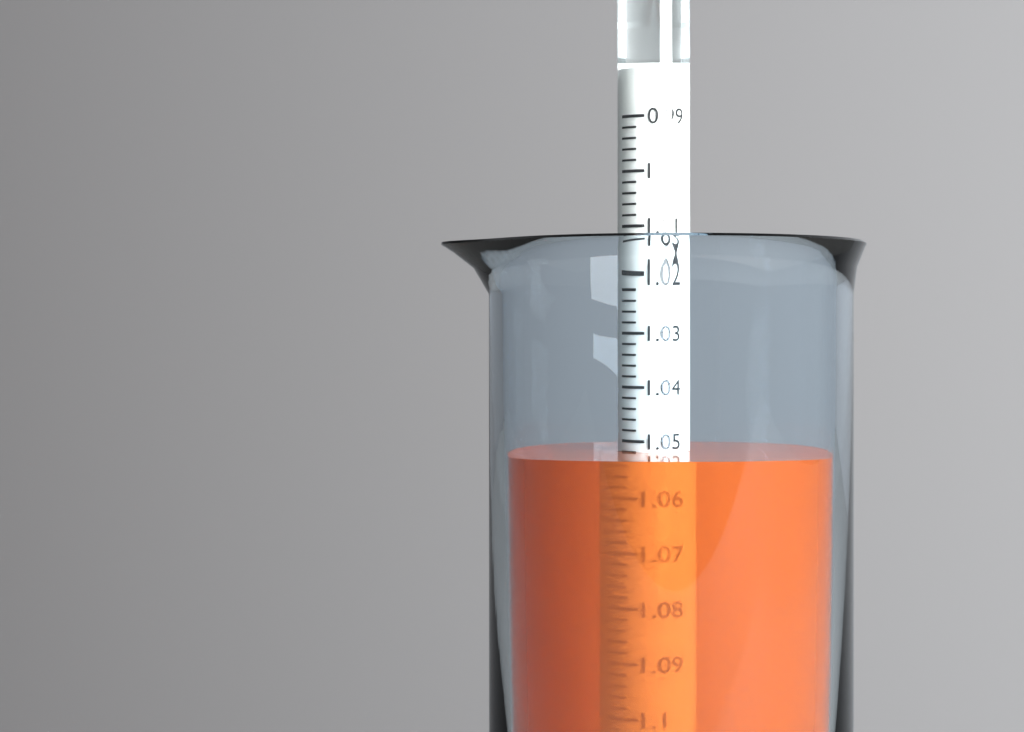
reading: 1.052 (no unit)
